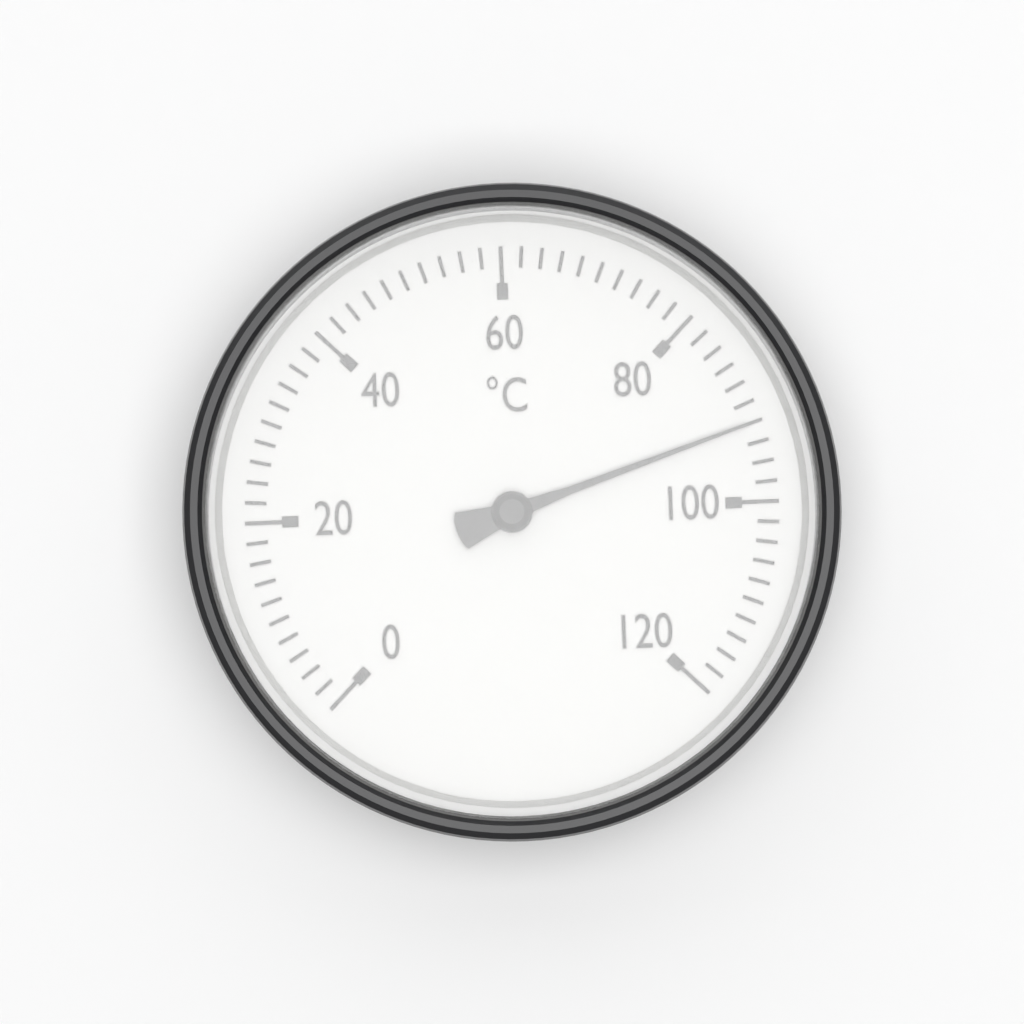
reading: 92 °C
